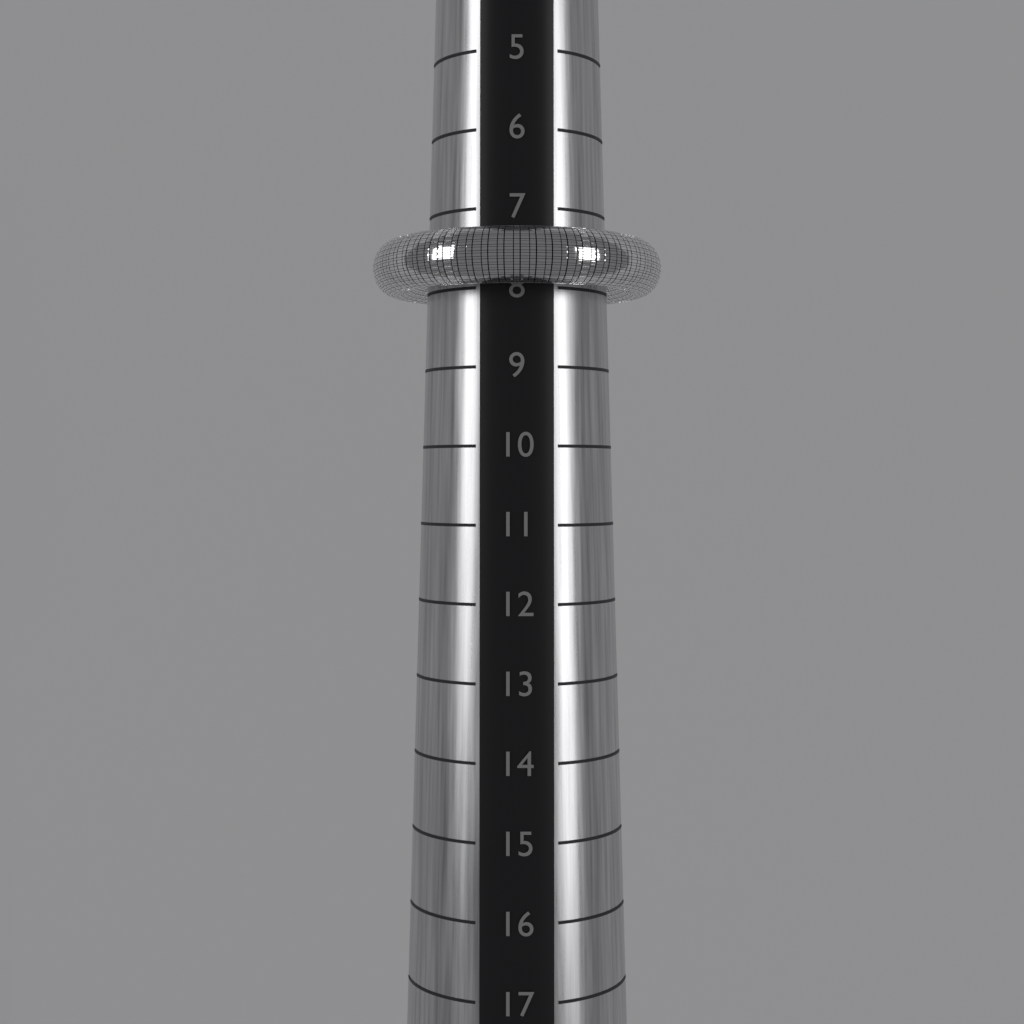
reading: 8 (no unit)
